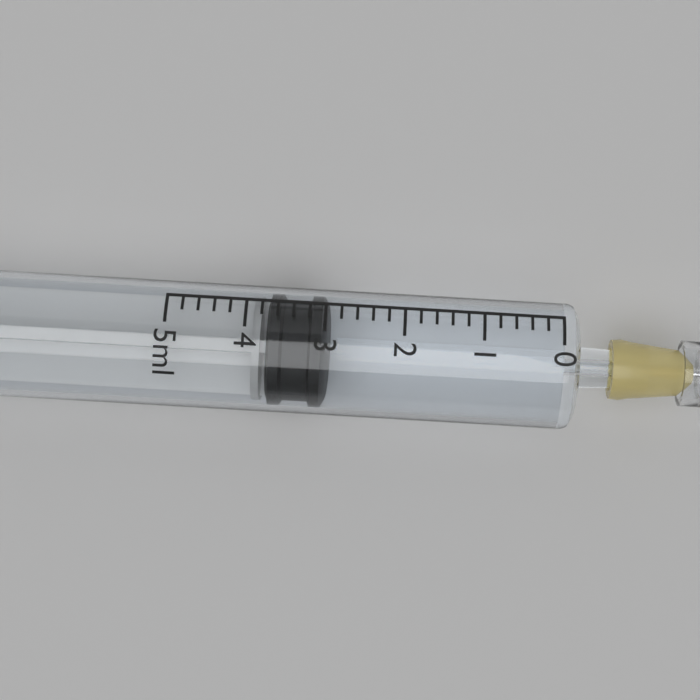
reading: 3.0 ml
